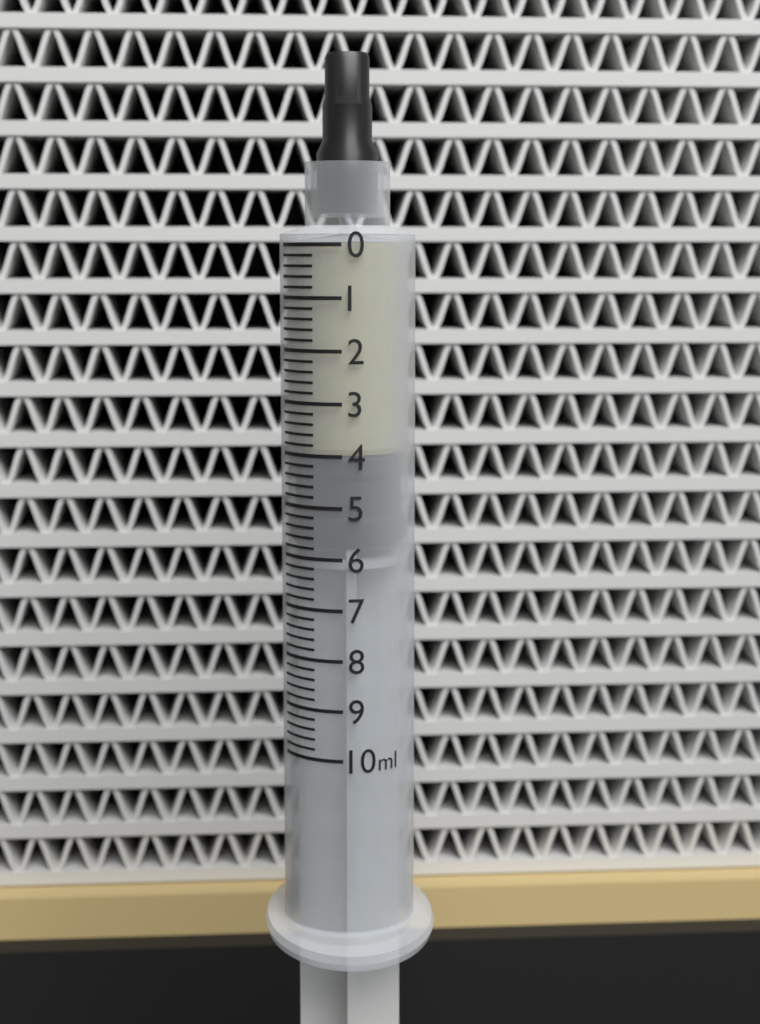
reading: 4.0 ml
